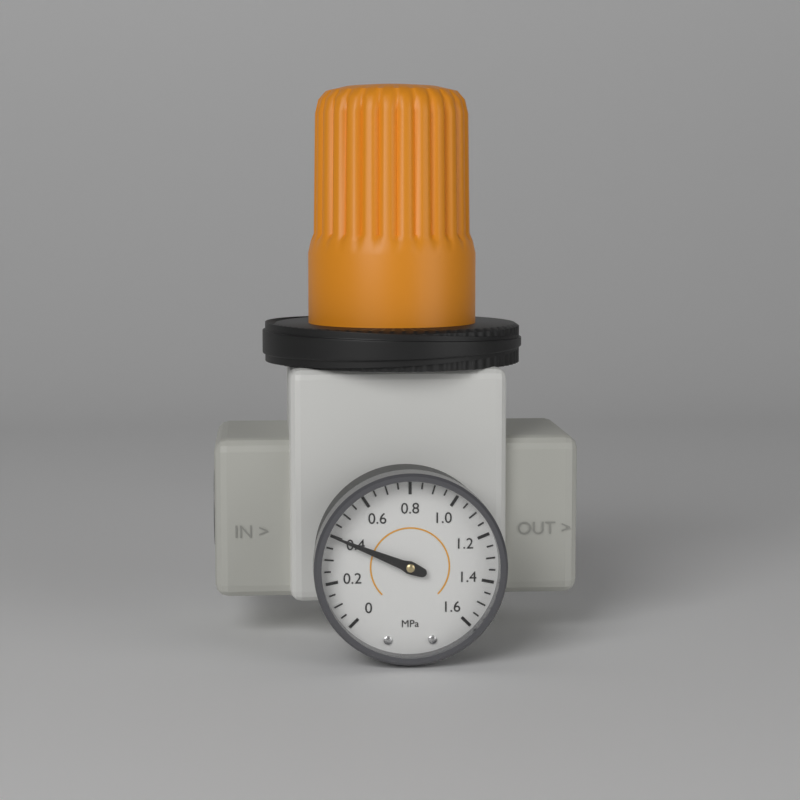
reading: 0.40 MPa
